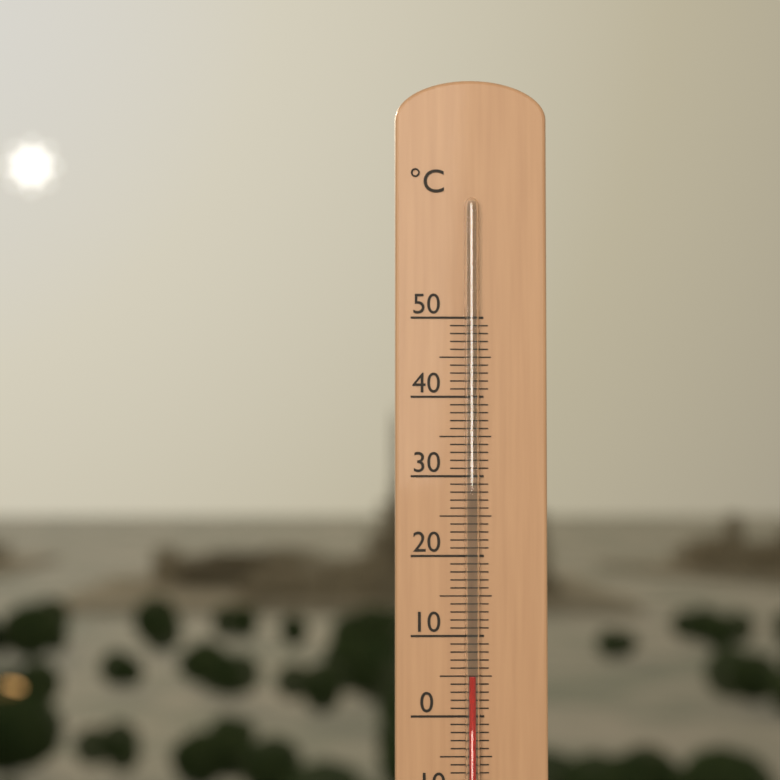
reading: 5 °C
